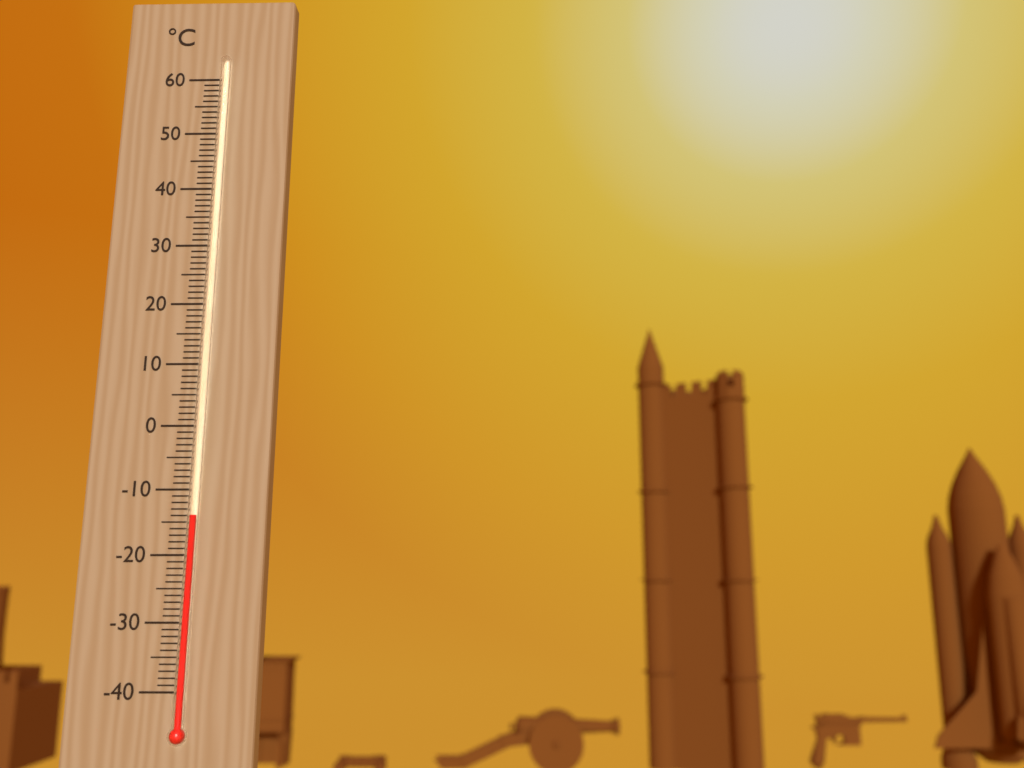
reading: -14 °C
